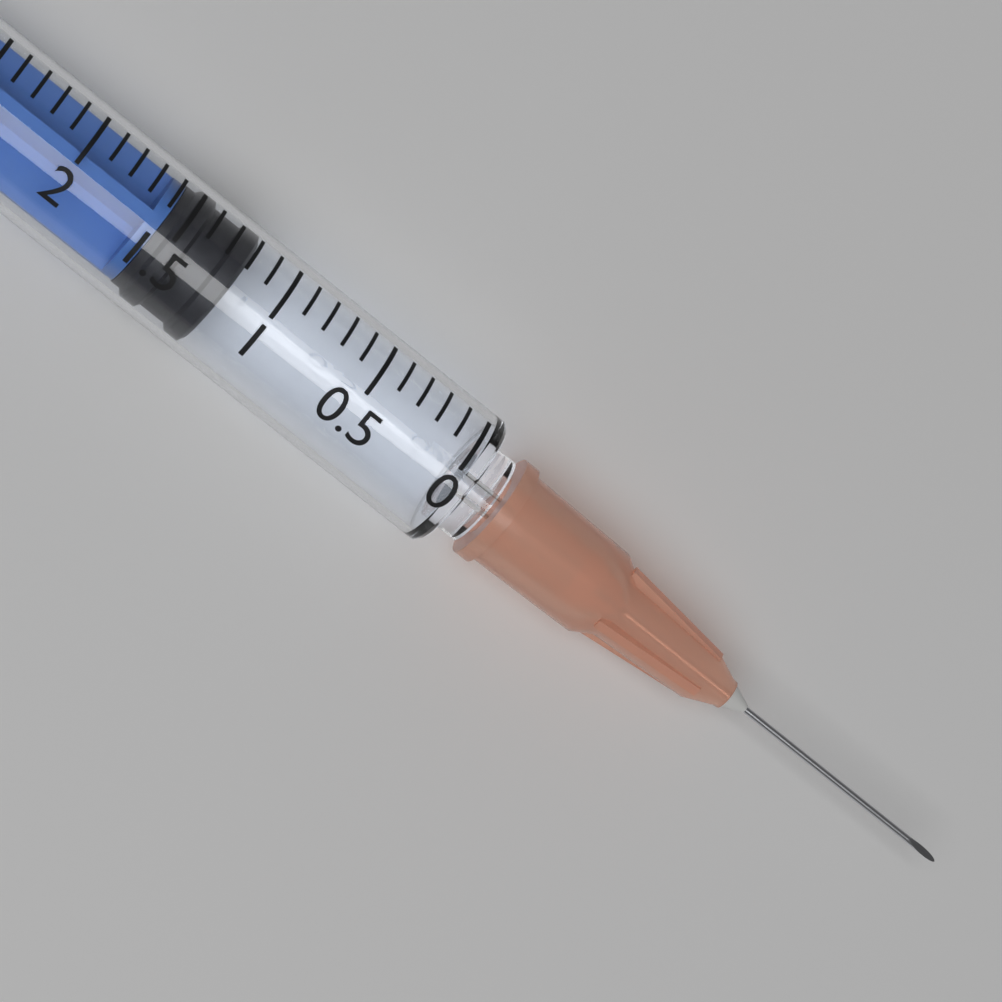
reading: 1.2 ml
